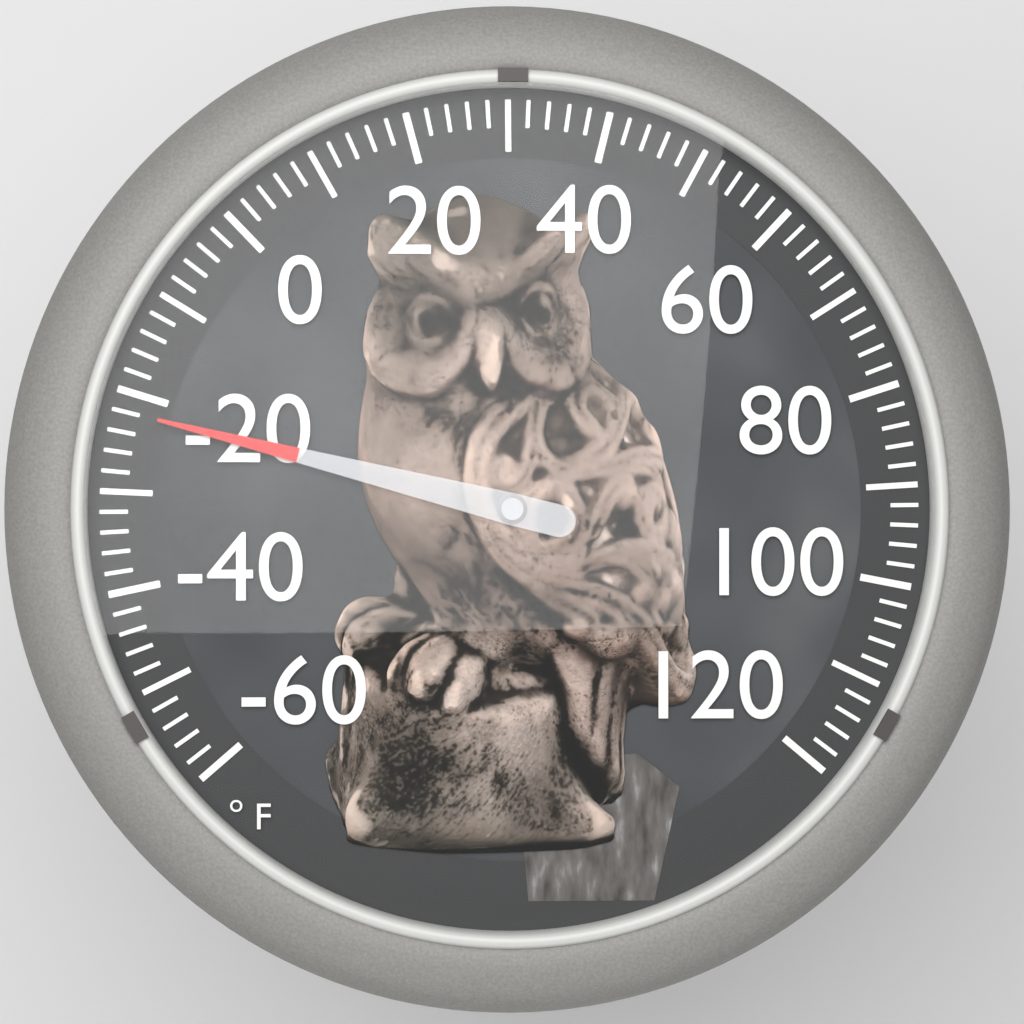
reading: -22 °F
